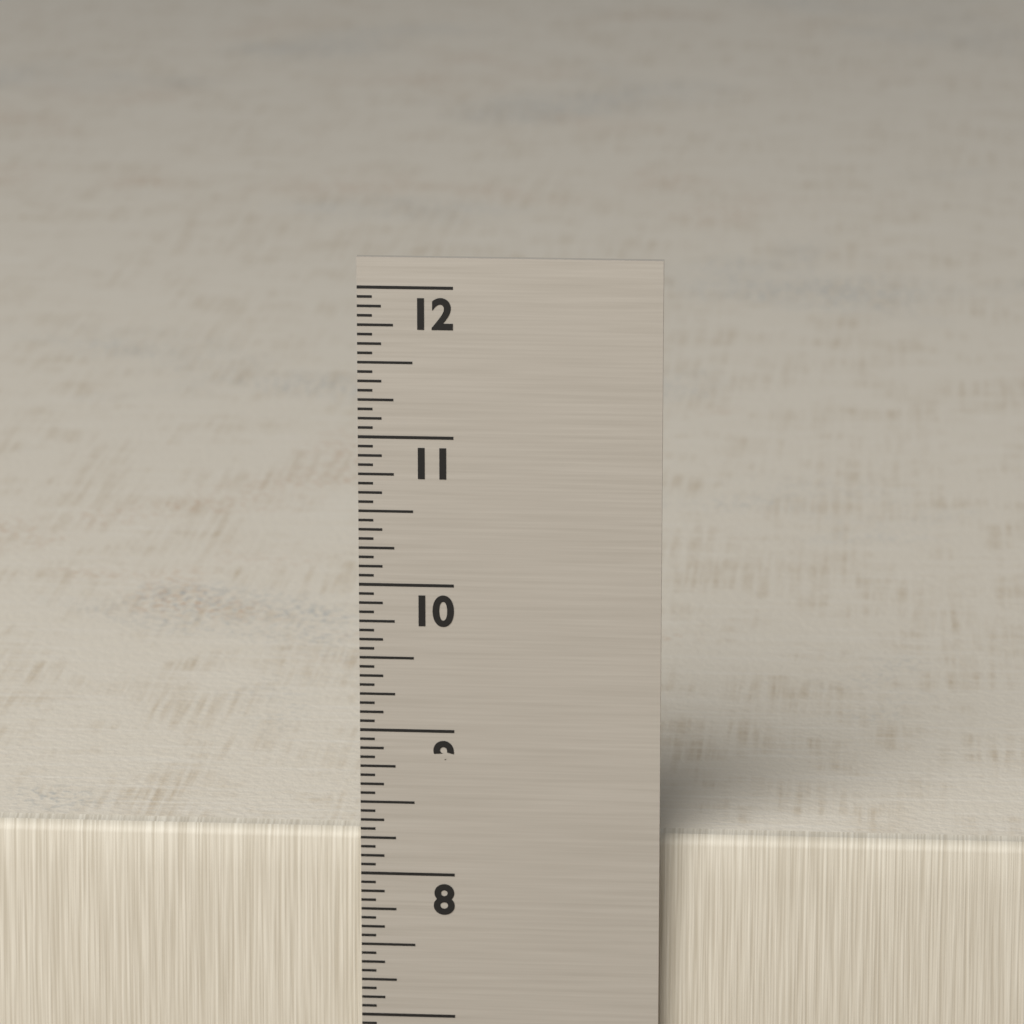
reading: 8.2500 in
